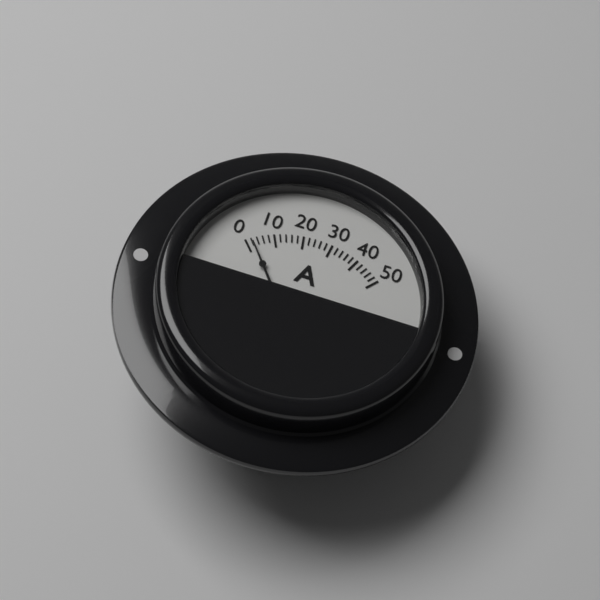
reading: 2 A
